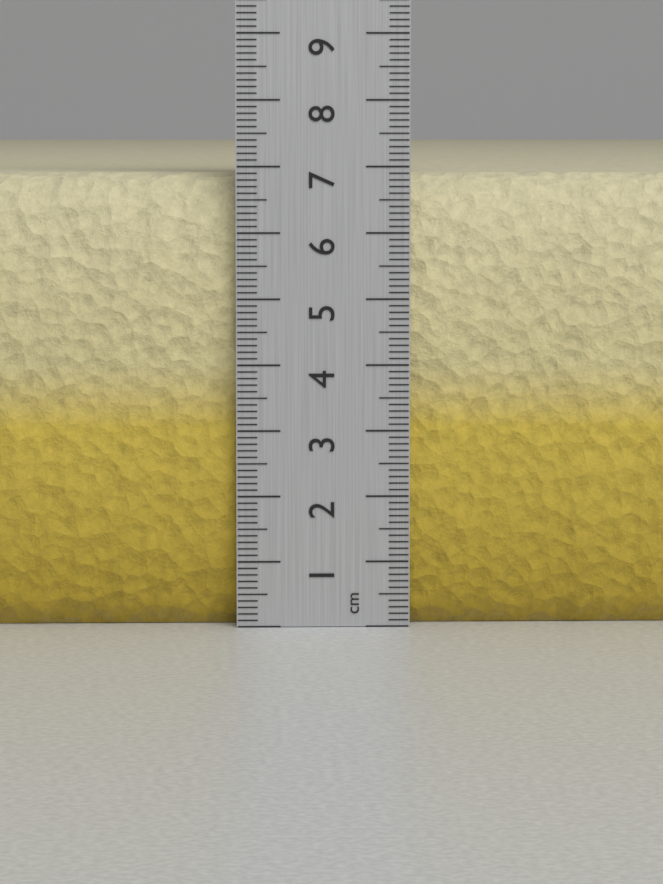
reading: 6.9 cm
